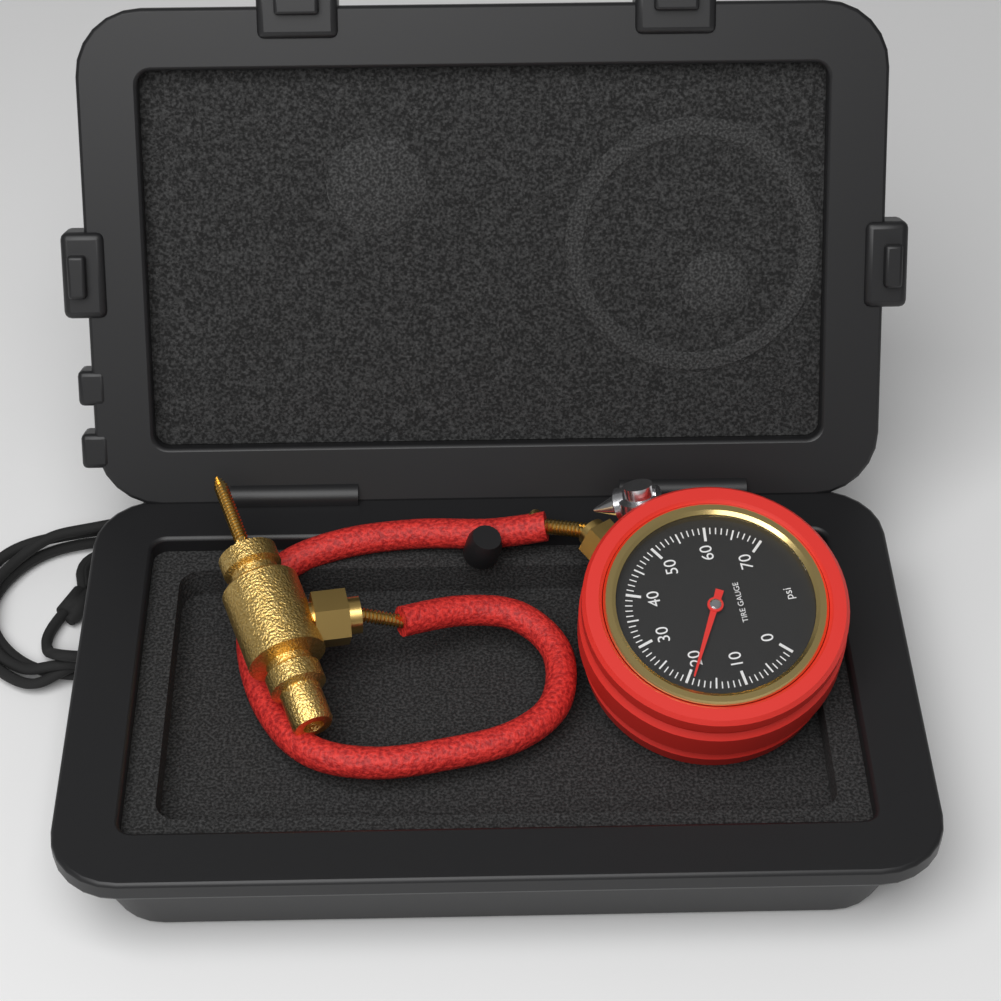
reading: 19 psi
